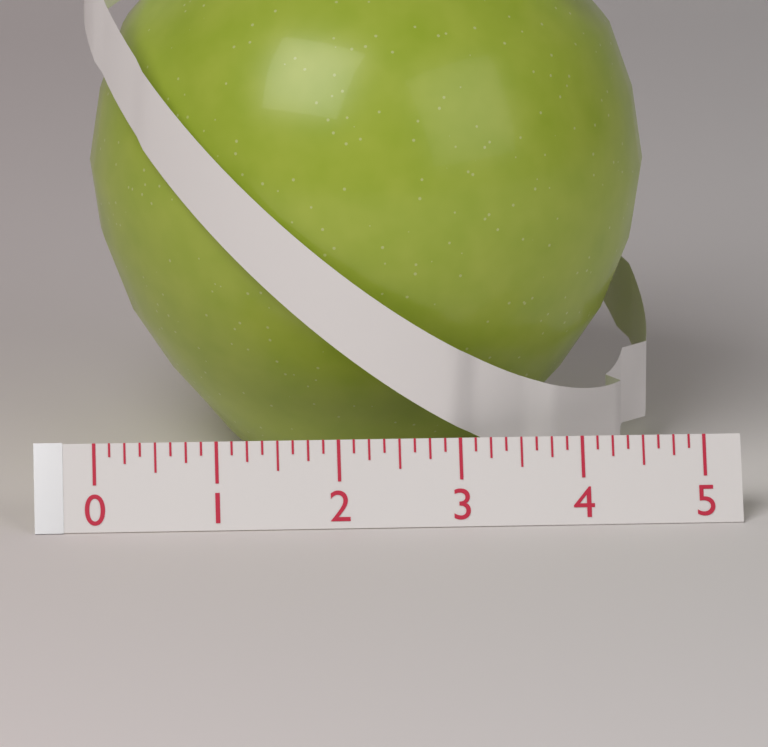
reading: 4.750 (no unit)
